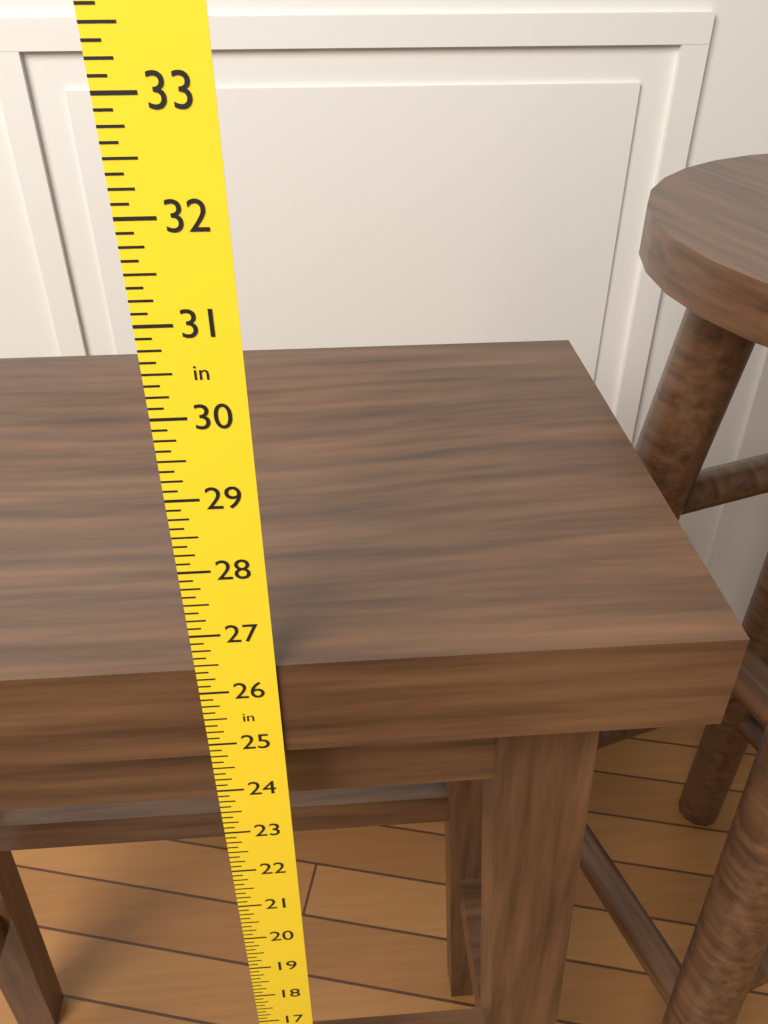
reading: 26.375 in
